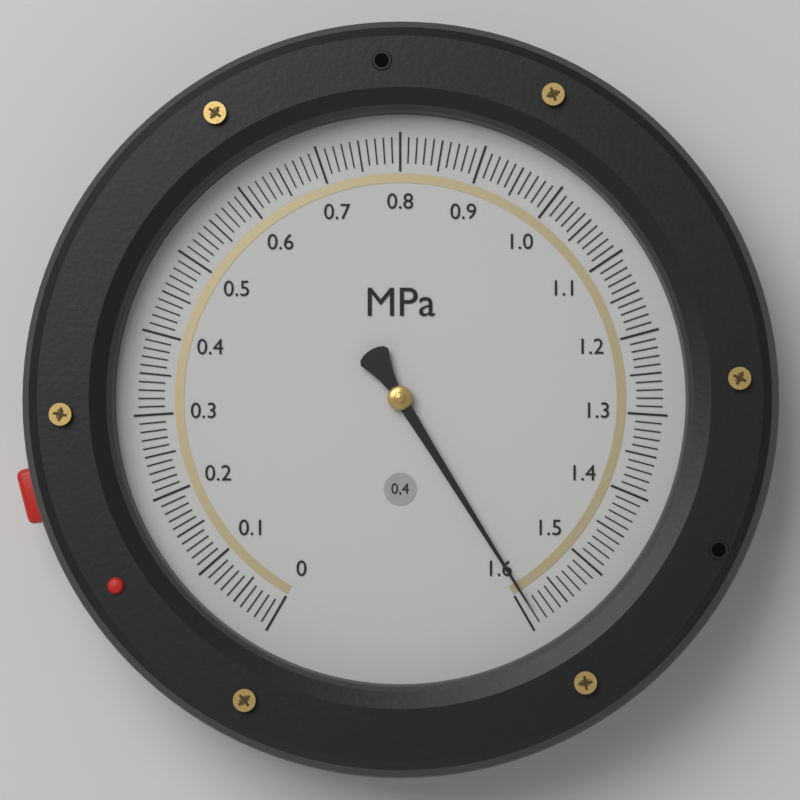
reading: 1.59 MPa
